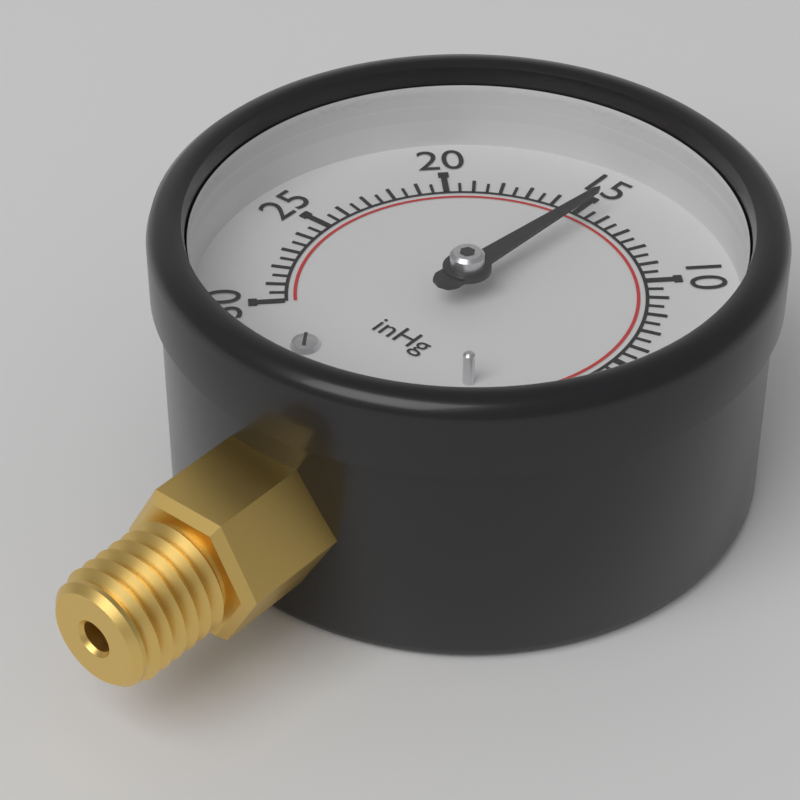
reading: 14.5 inHg
